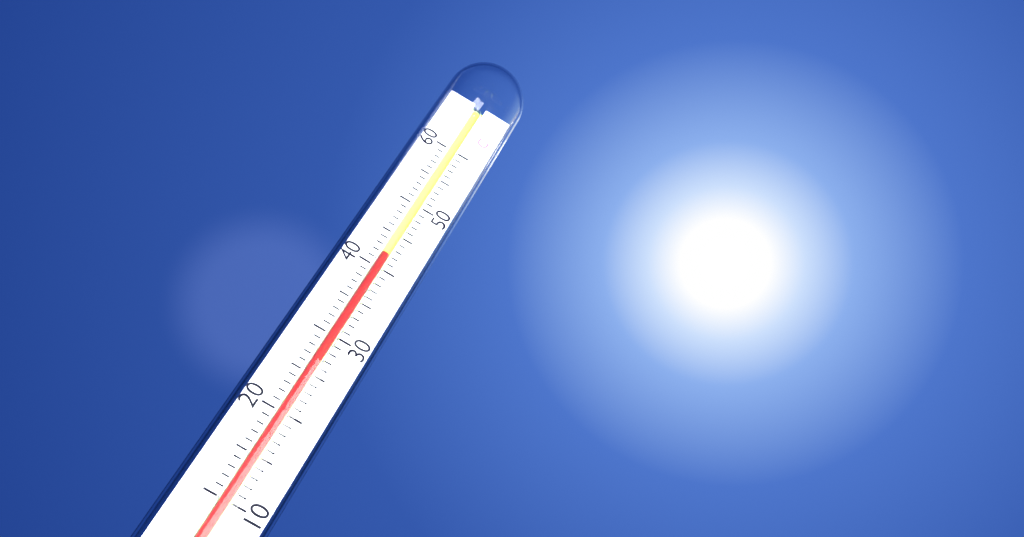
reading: 42 °C
